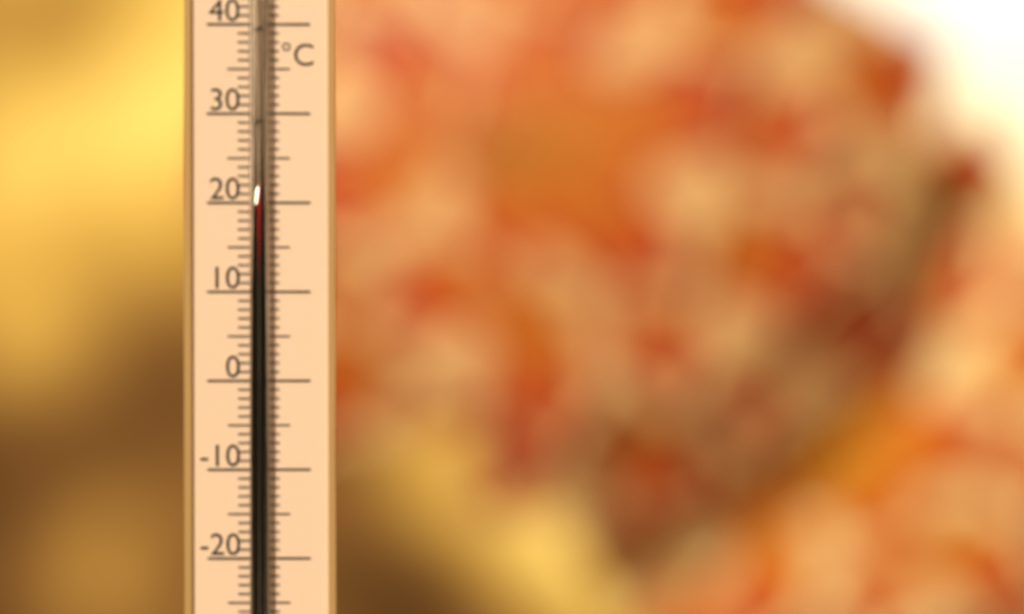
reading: 22 °C
